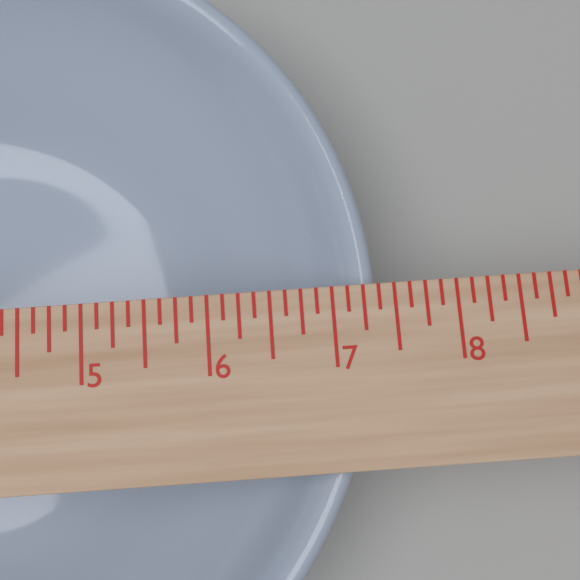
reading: 7.375 in
